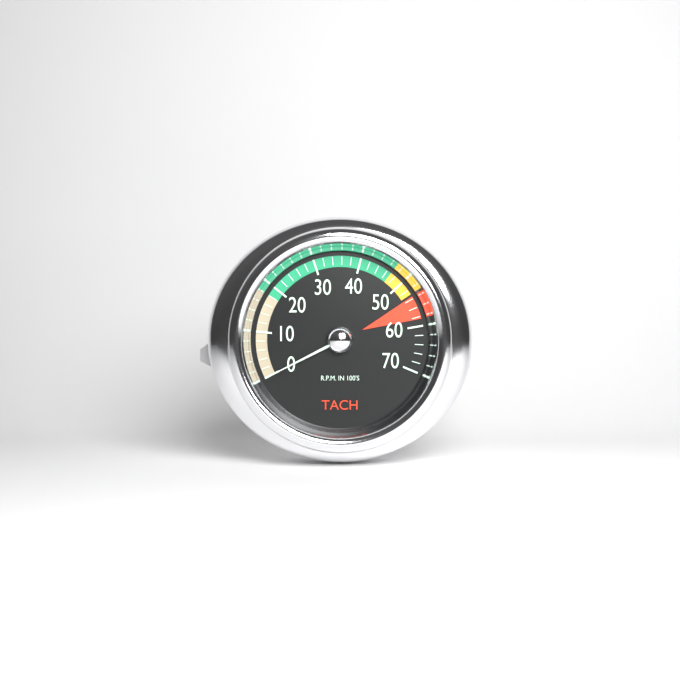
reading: 0 rpm
